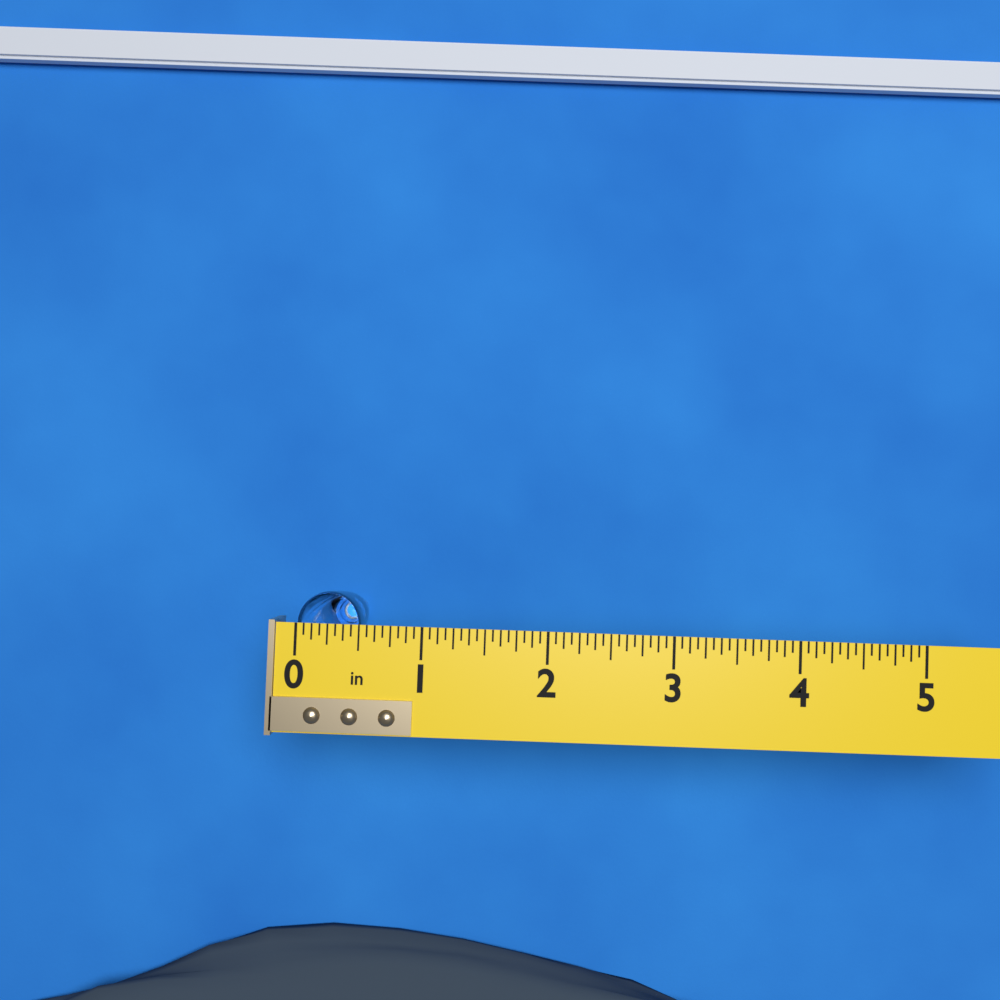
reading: 0.5000 in
